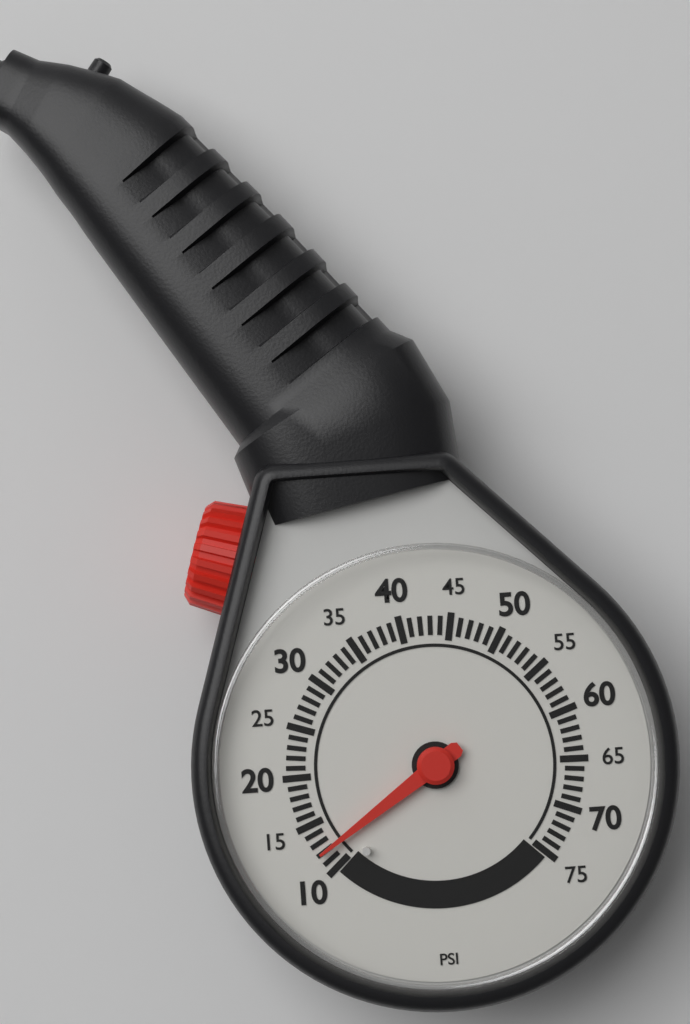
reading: 12 psi
